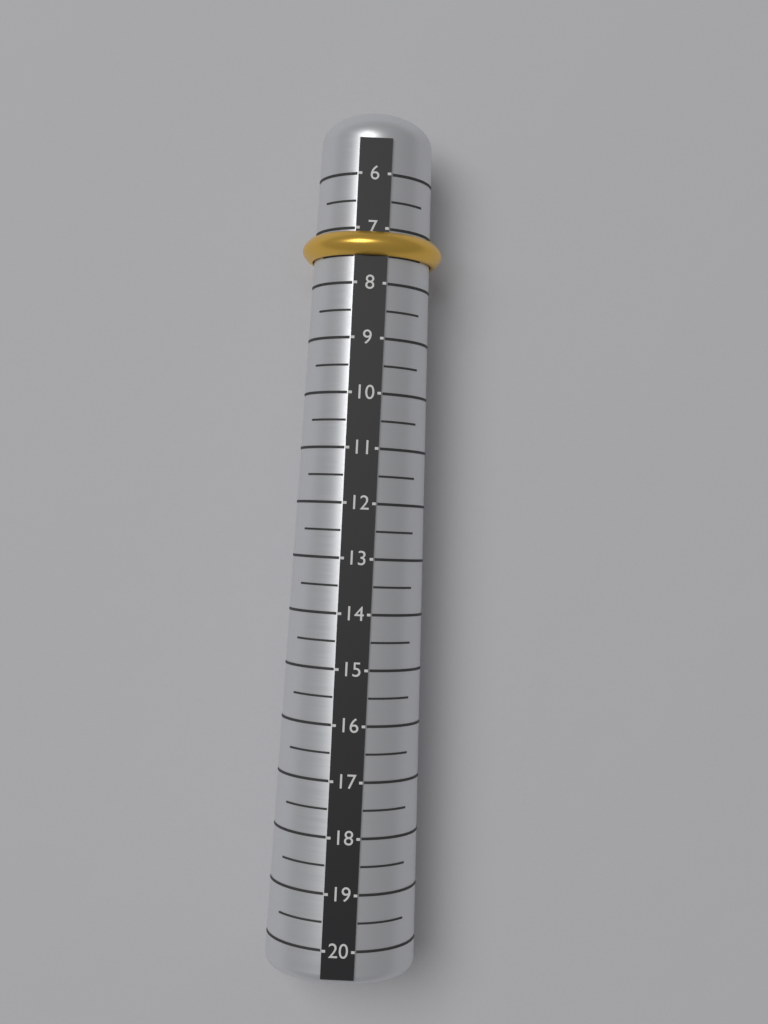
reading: 7.5 (no unit)
